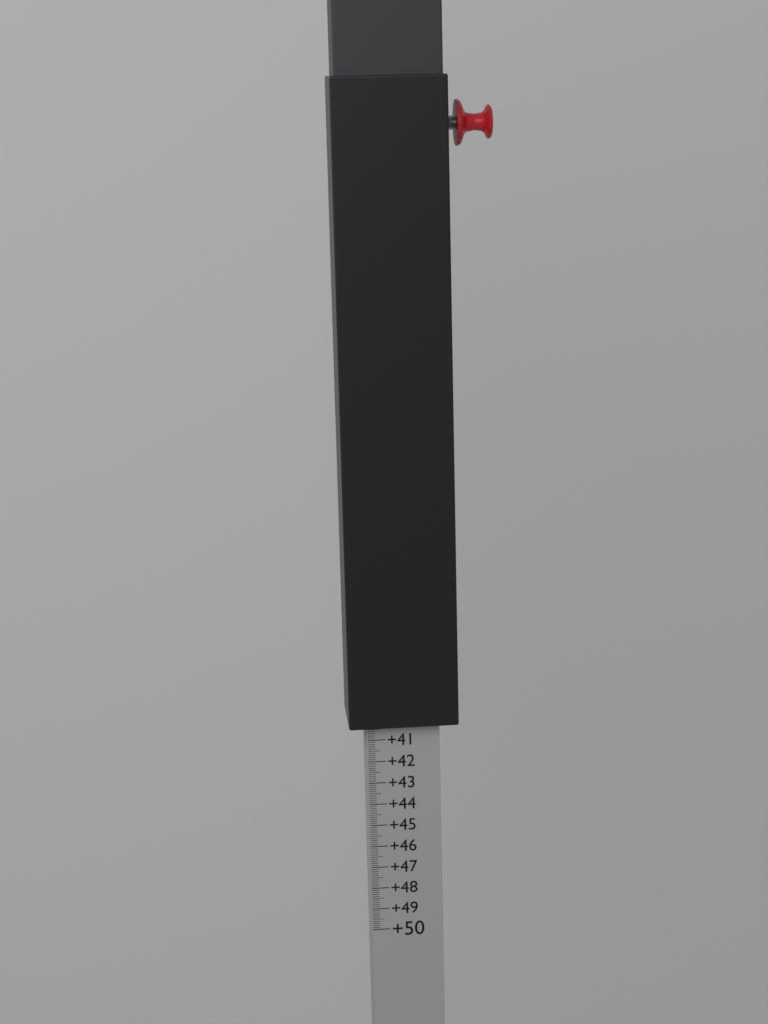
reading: 40.3 (no unit)
